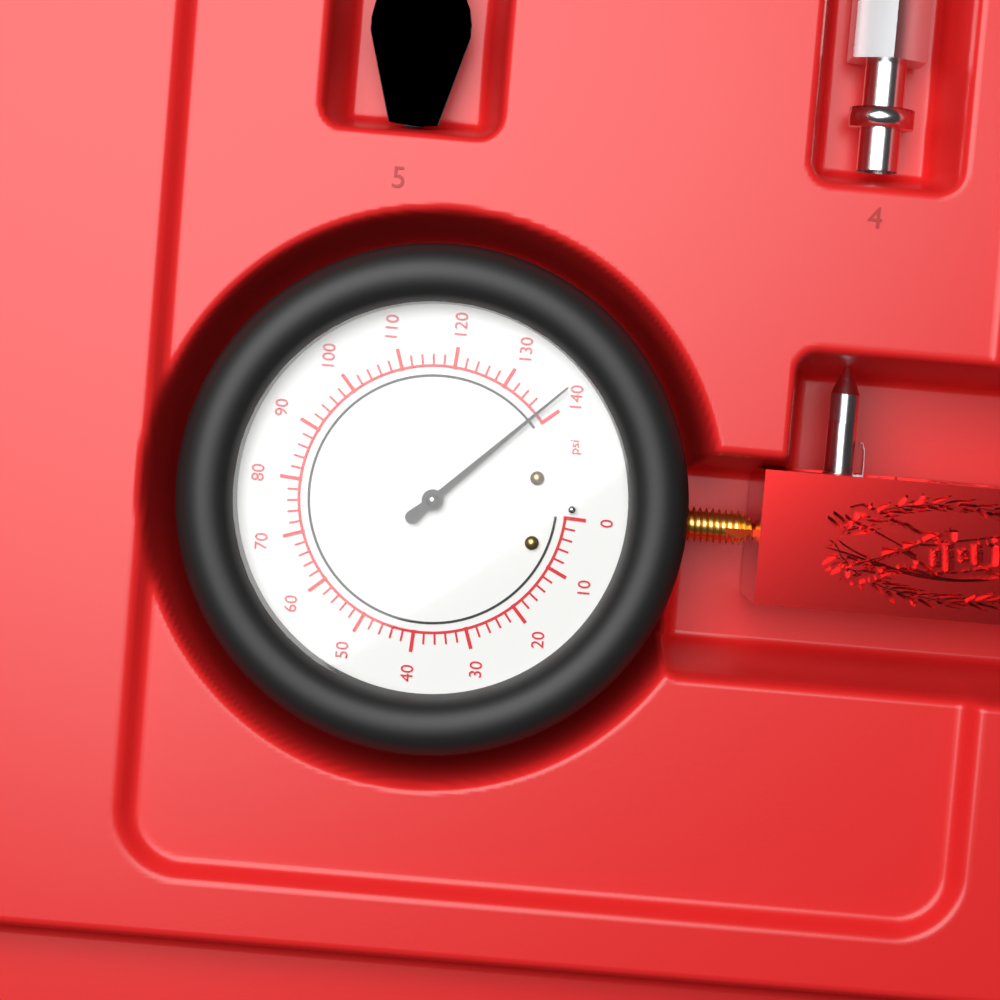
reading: 138 psi
